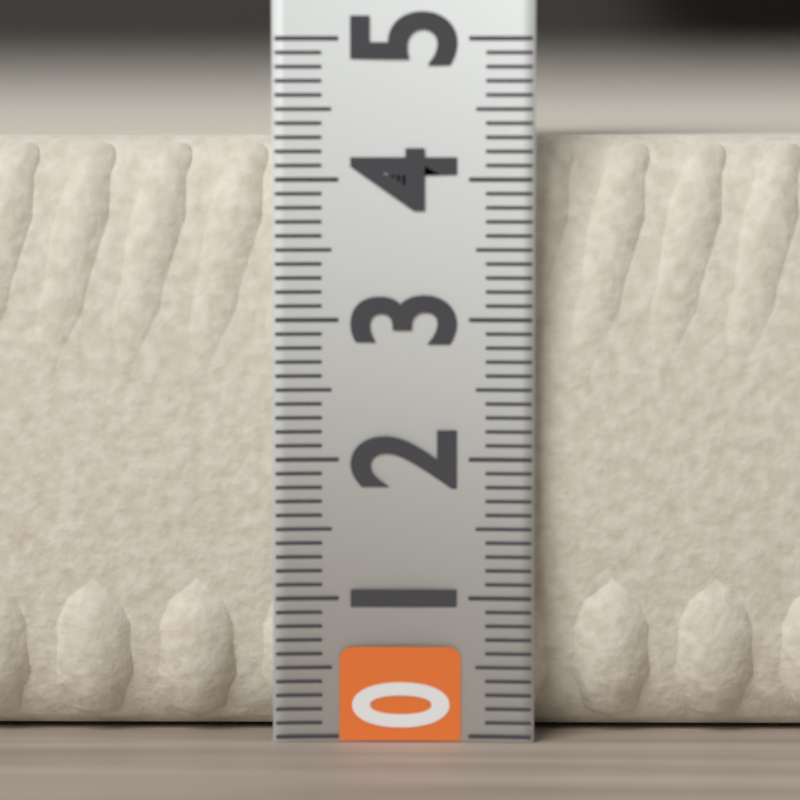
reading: 4.3 (no unit)
